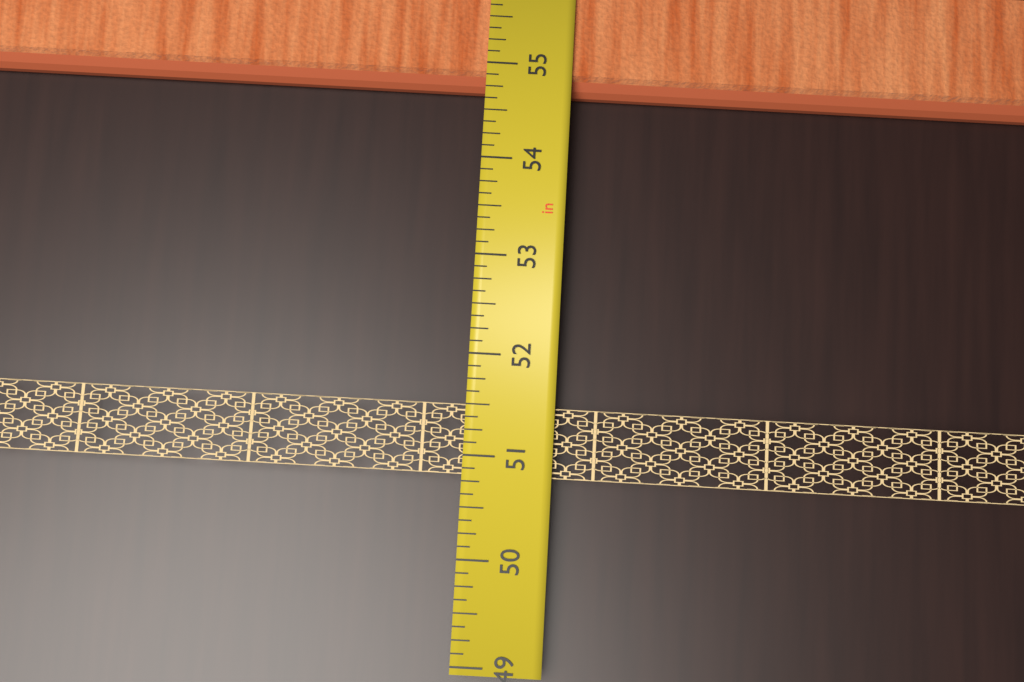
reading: 54.750 in
